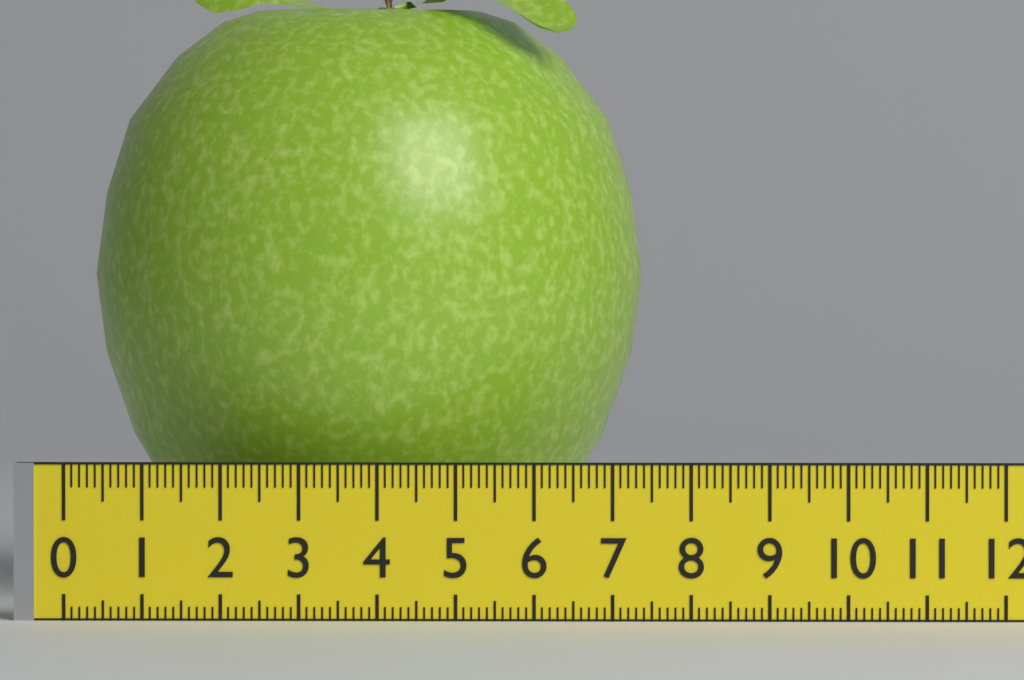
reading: 7.3 (no unit)
